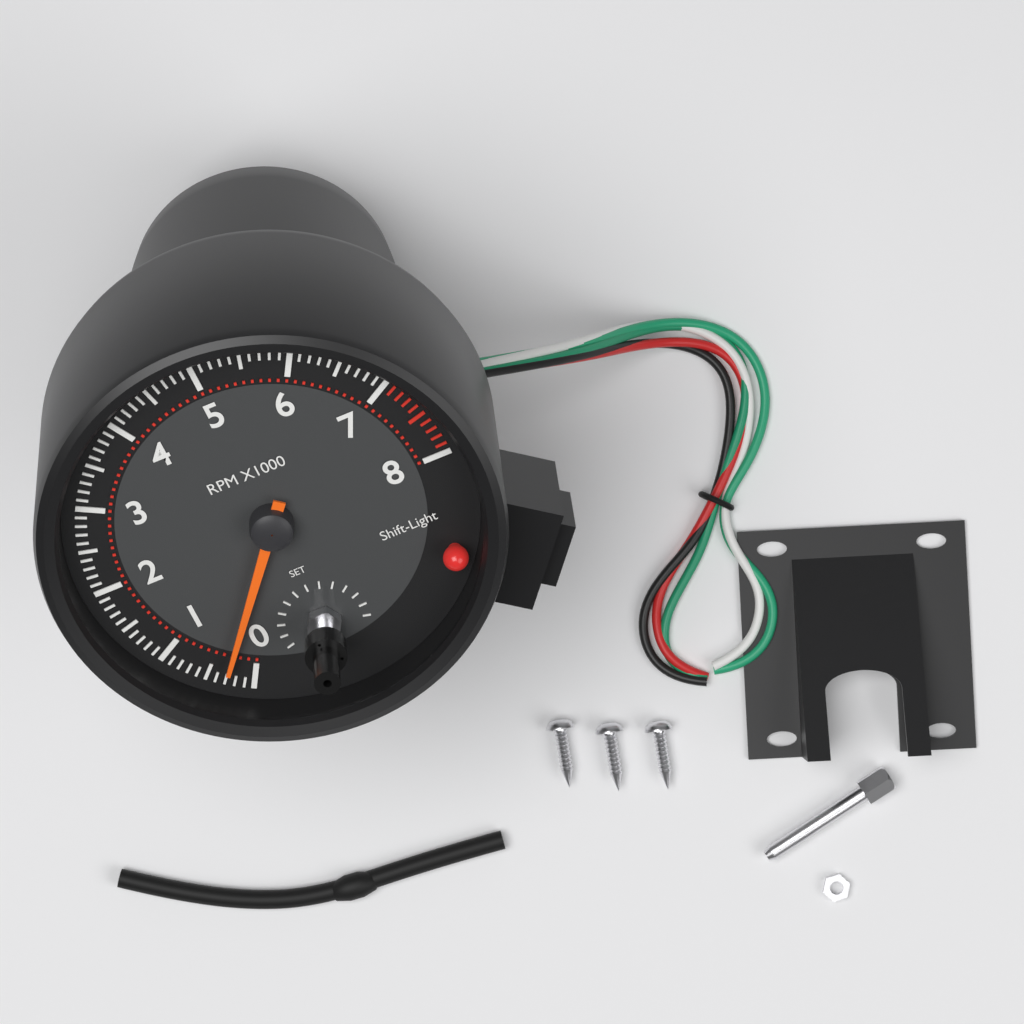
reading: 300 RPM
